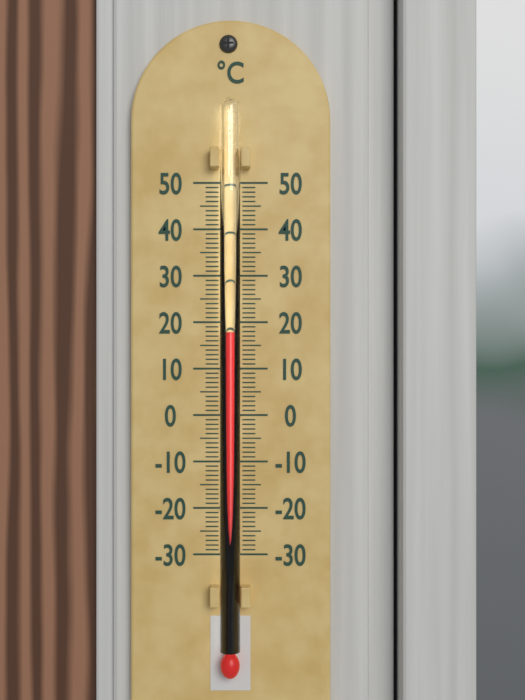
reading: 18 °C
